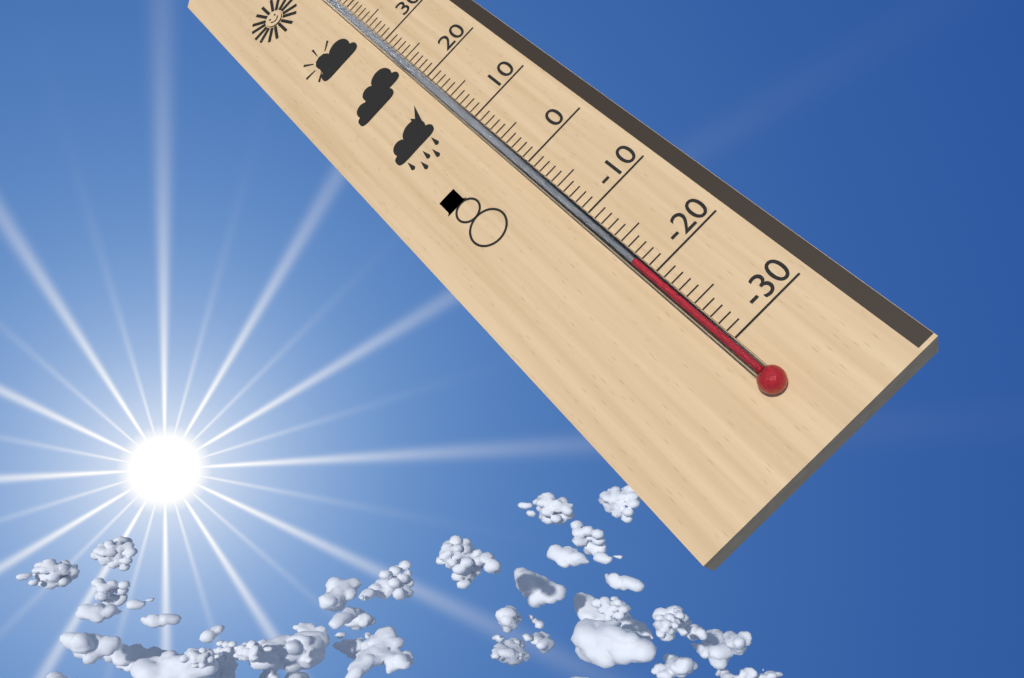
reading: -18 °C
